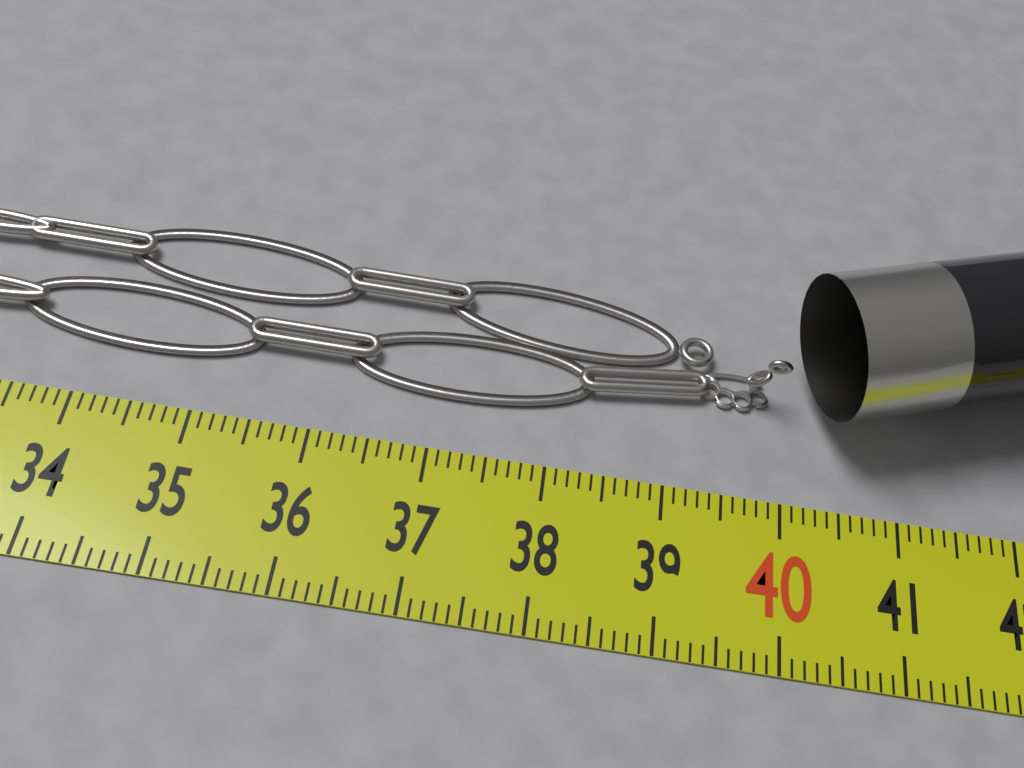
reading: 40.0 cm
